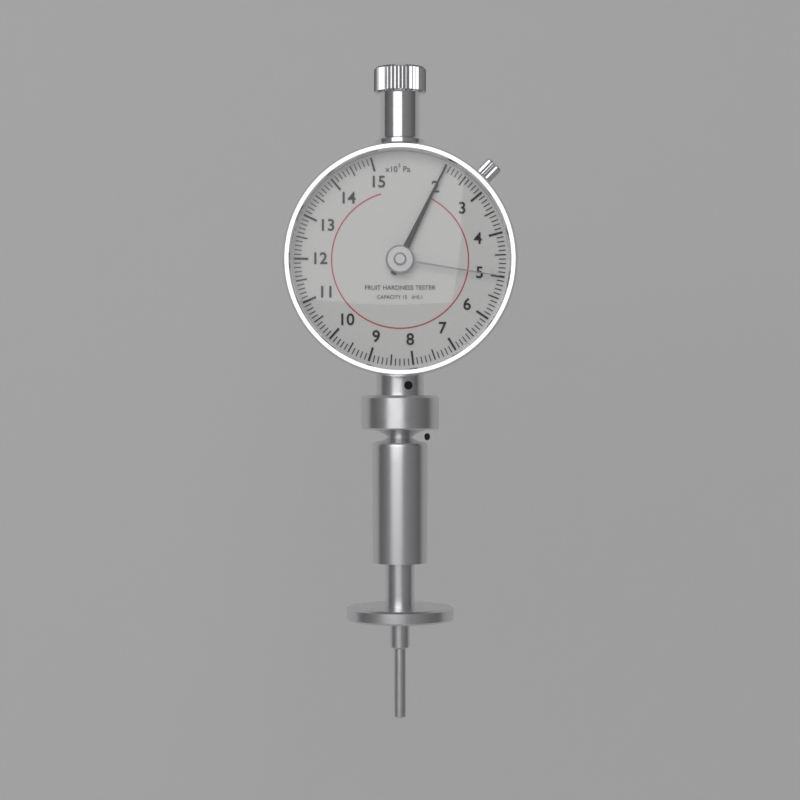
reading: 200000 Pa
